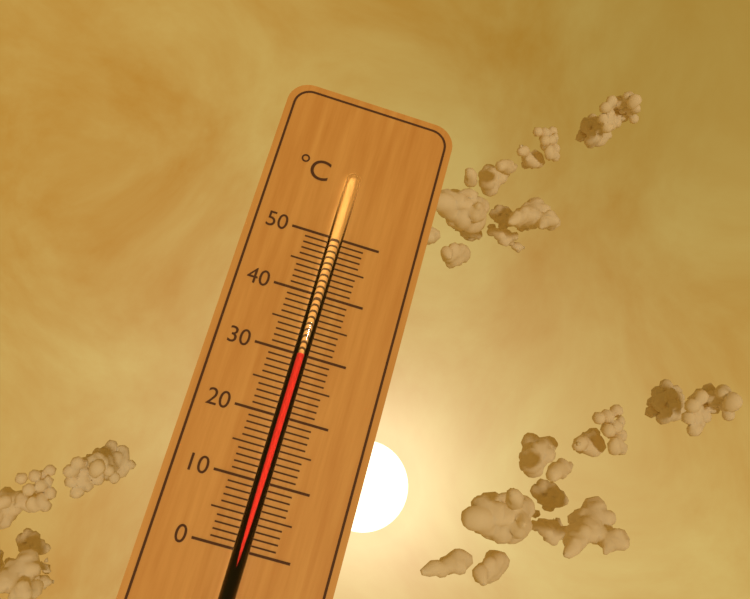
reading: 30 °C
